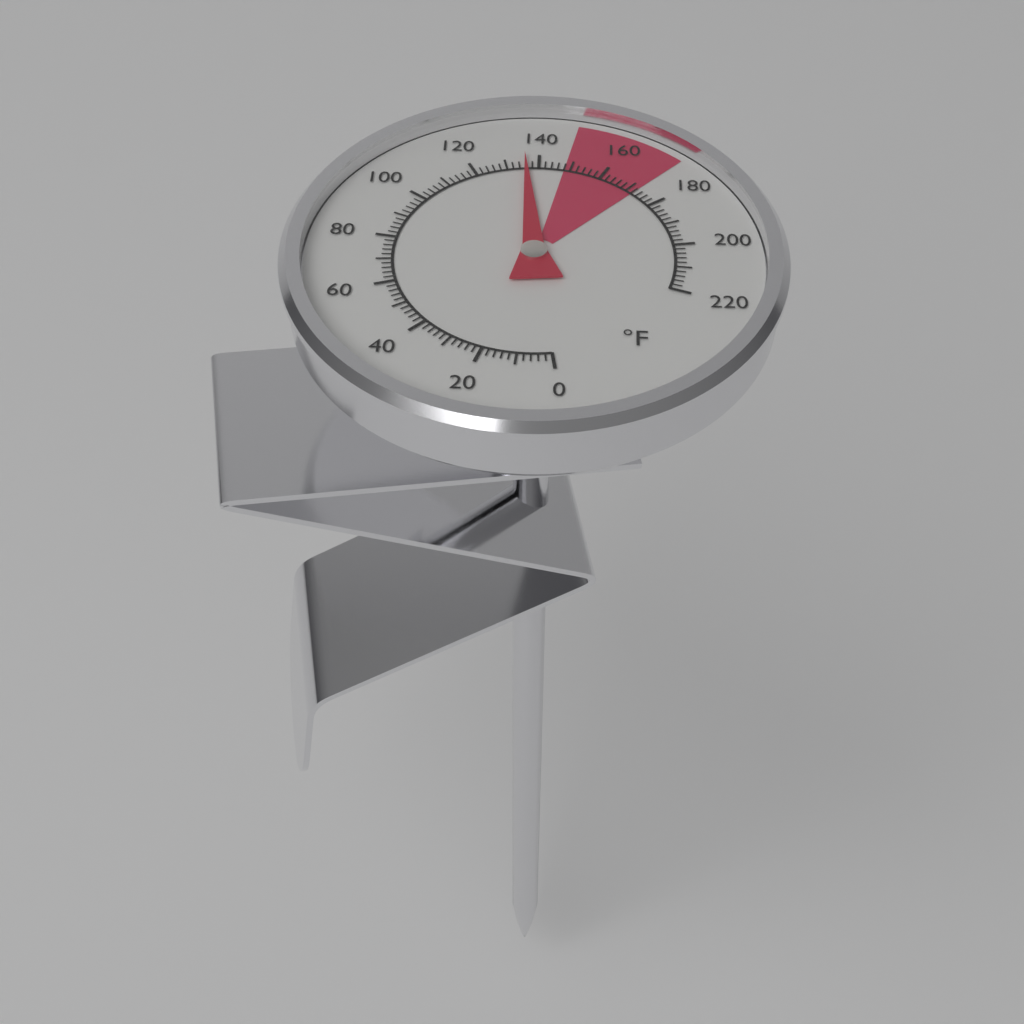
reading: 136 °F
